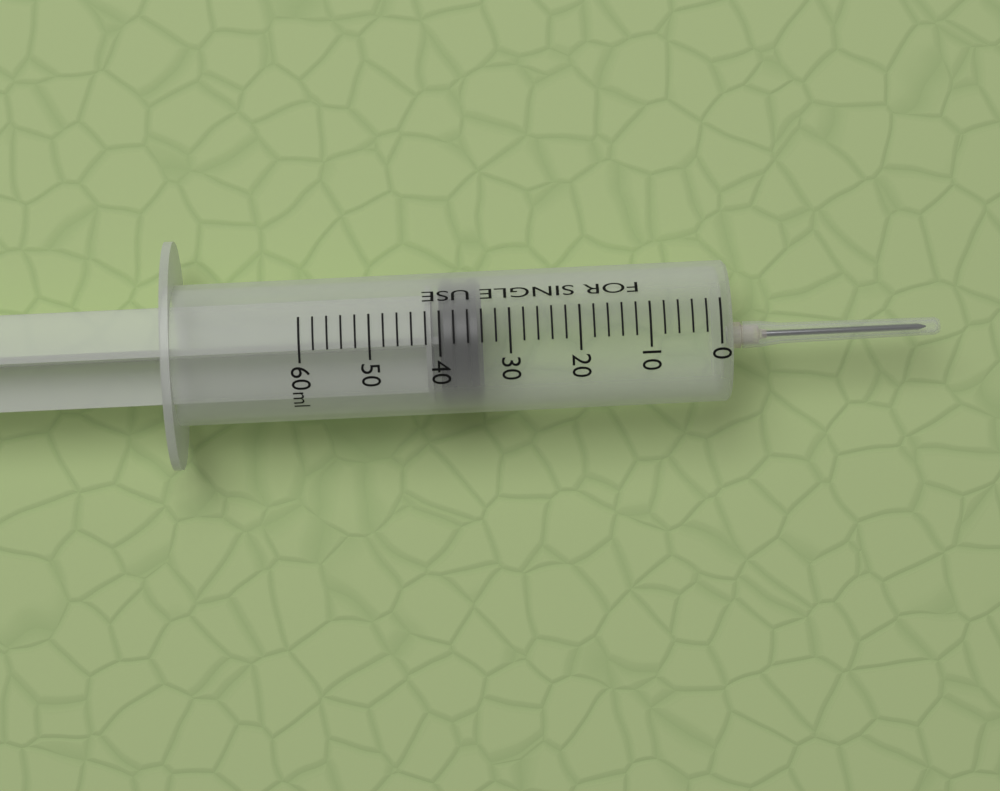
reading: 34 ml
